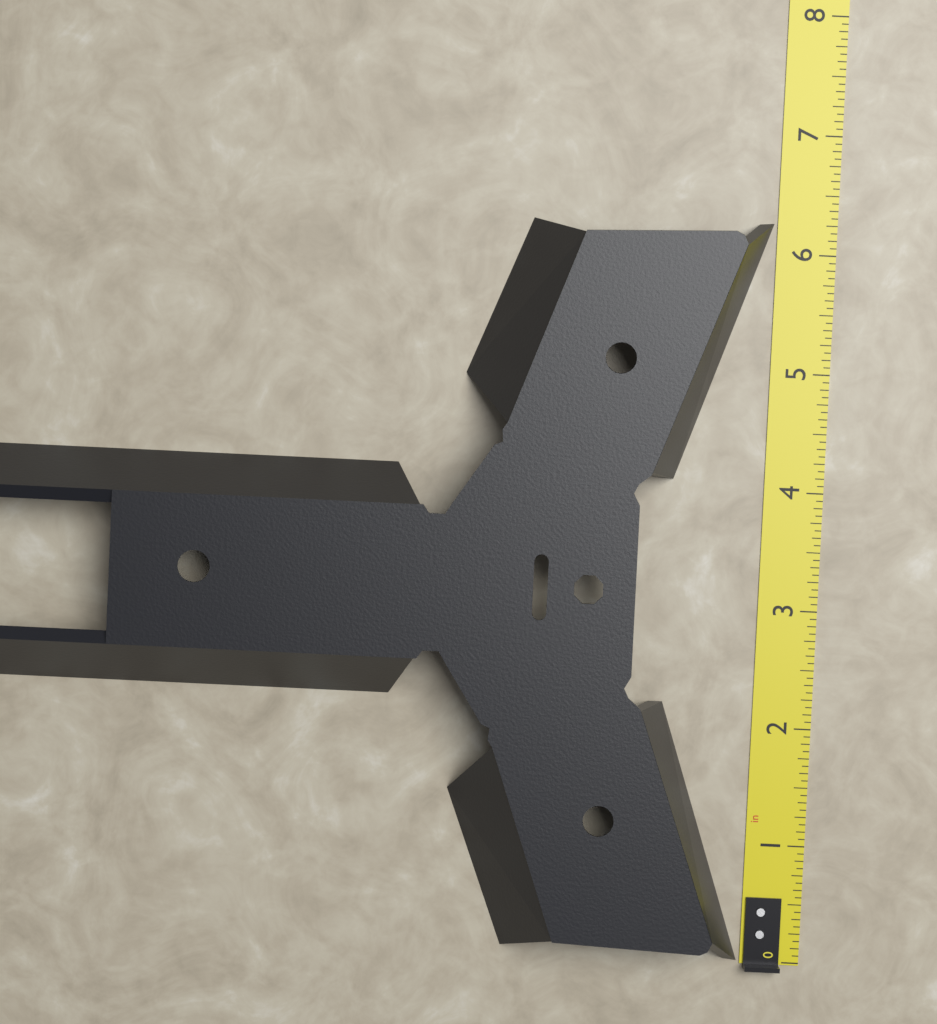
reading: 6.2500 in
